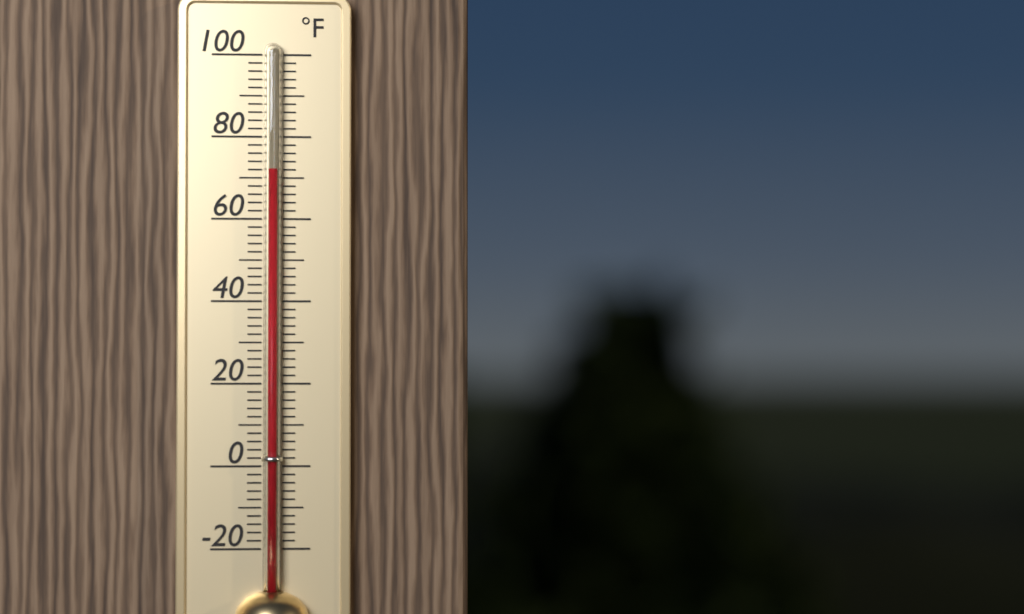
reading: 72 °F
